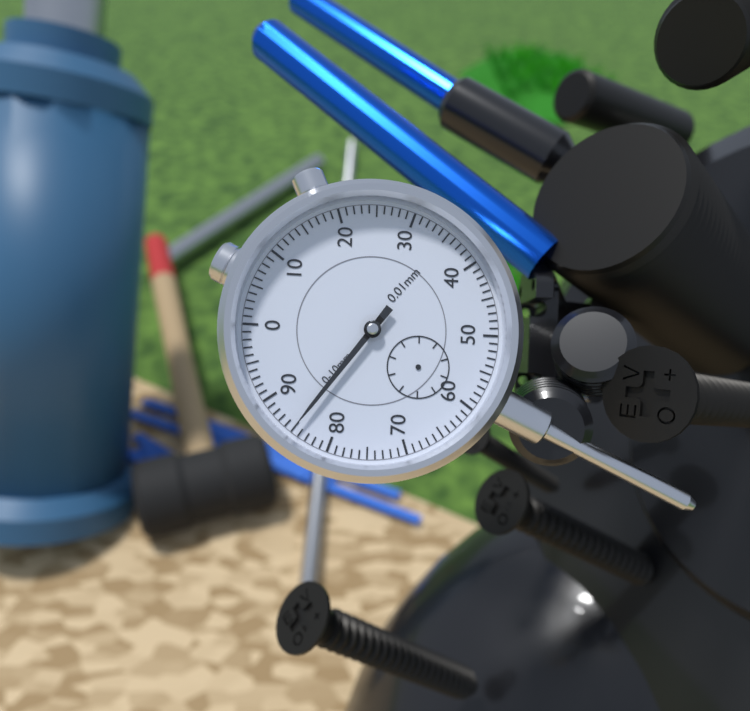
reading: 0.85 mm
